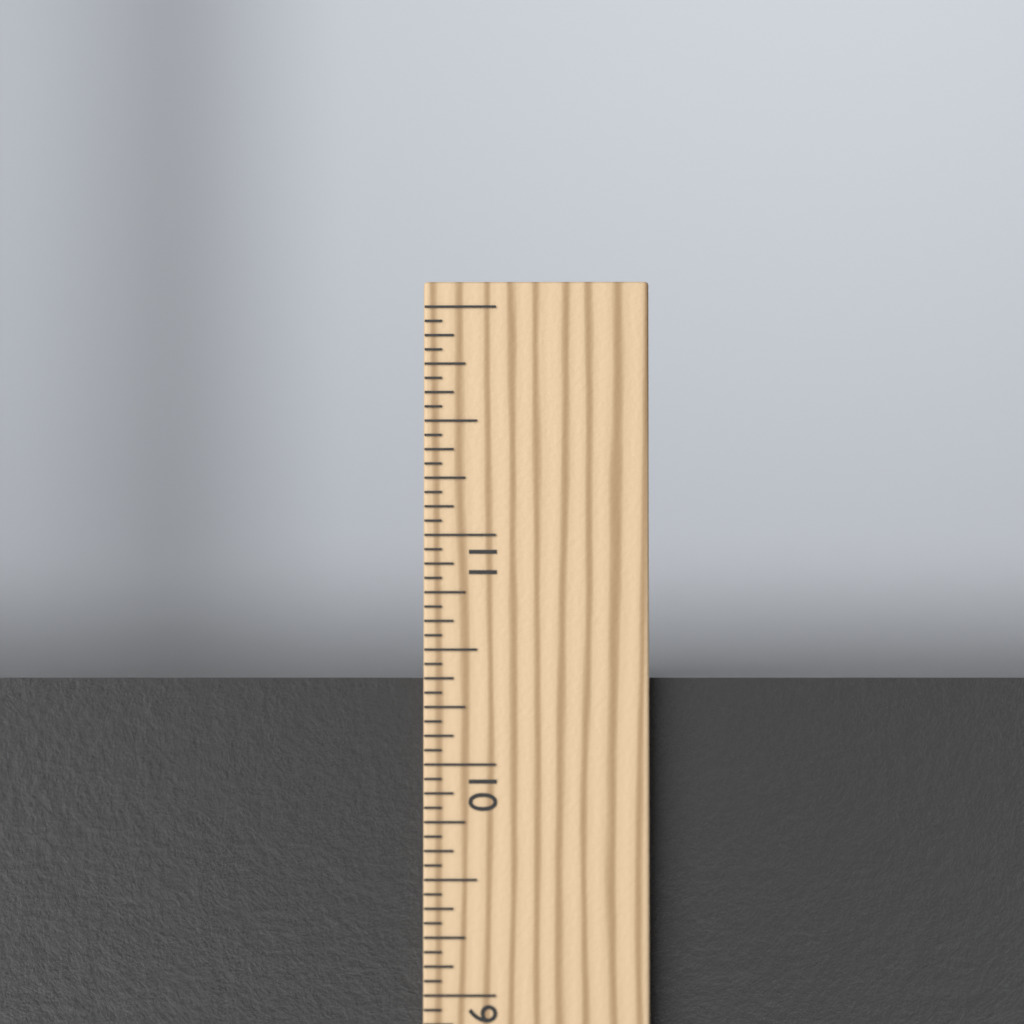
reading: 10.3750 in
